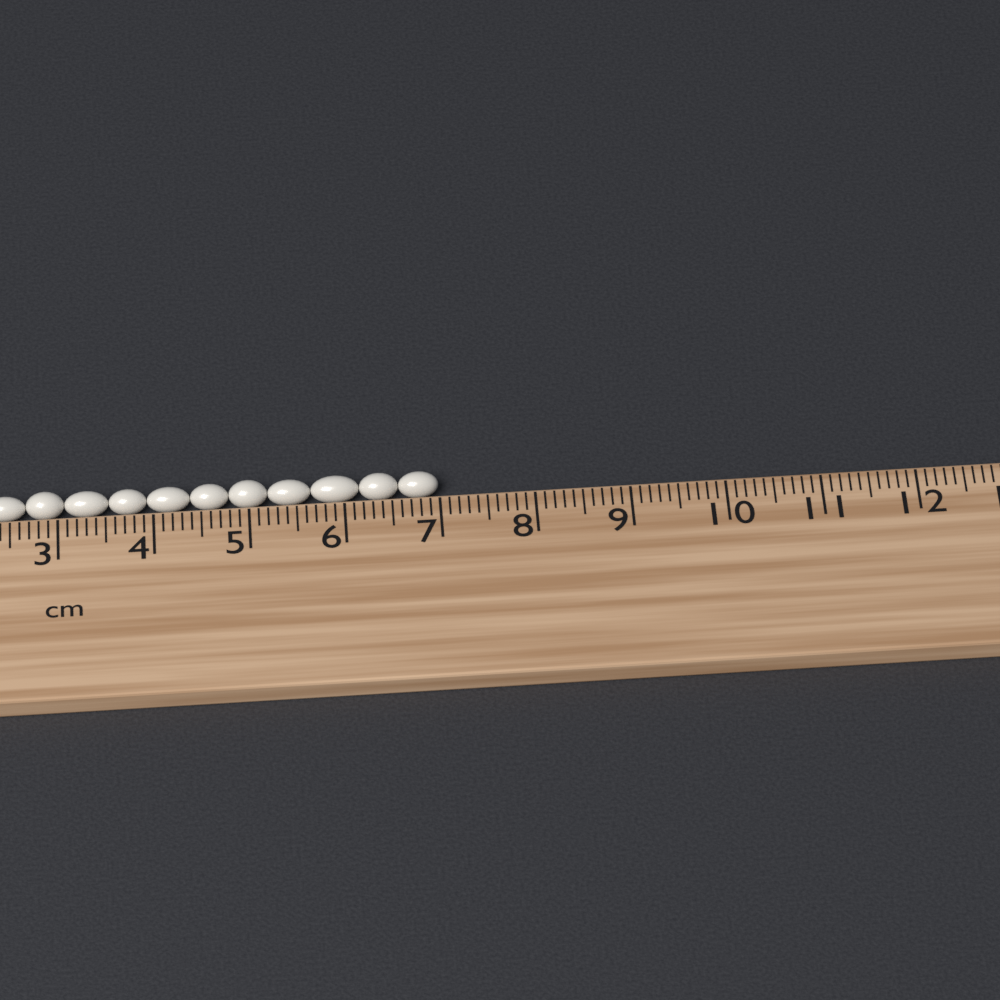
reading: 7.0 cm
